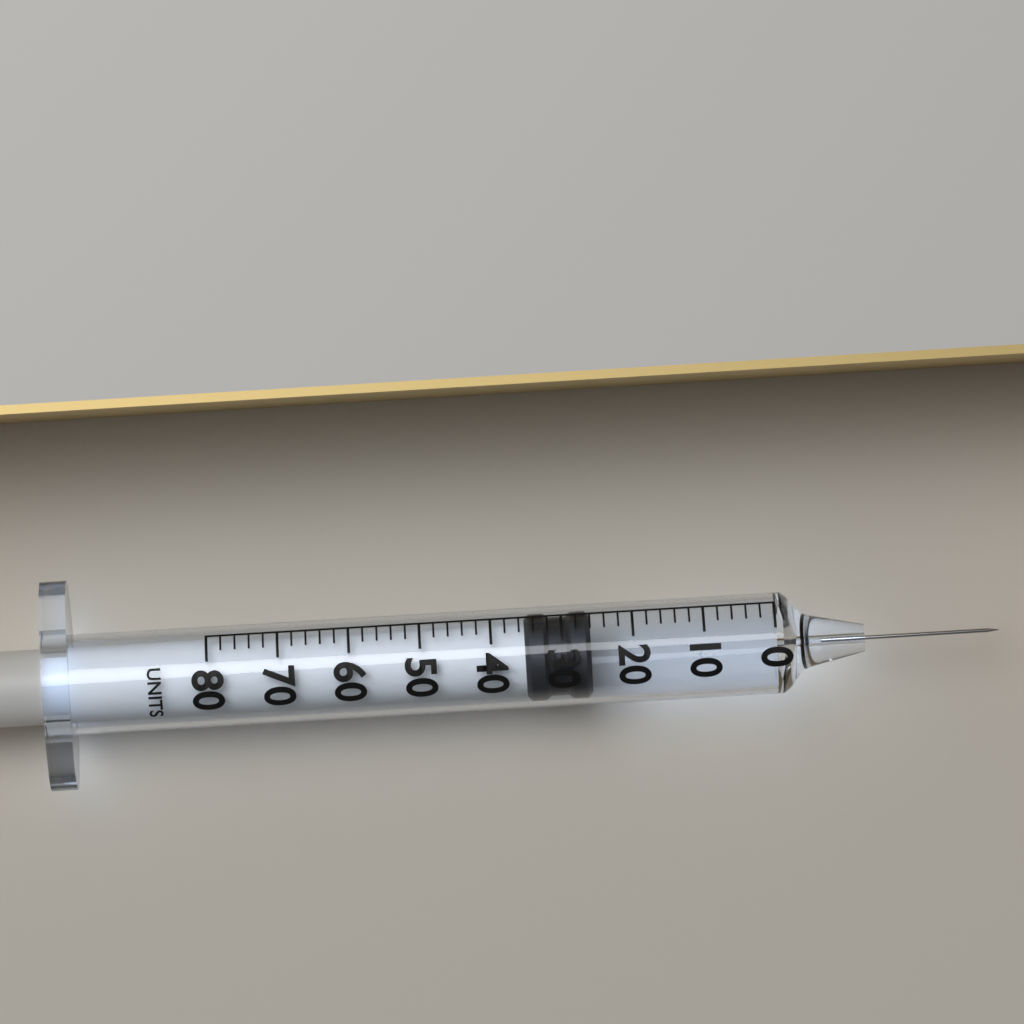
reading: 26 units
